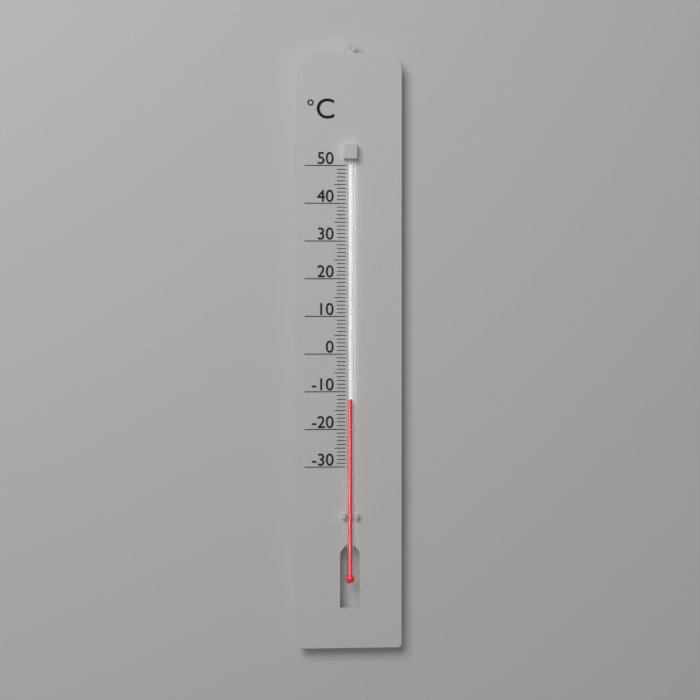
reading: -12 °C
